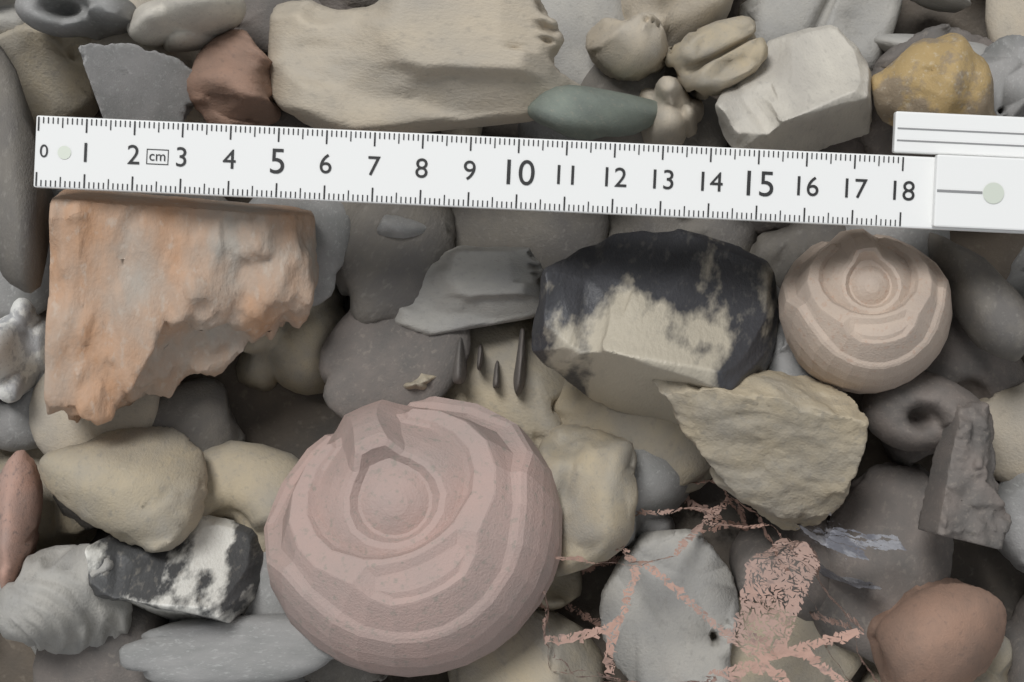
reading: 5.7 cm
